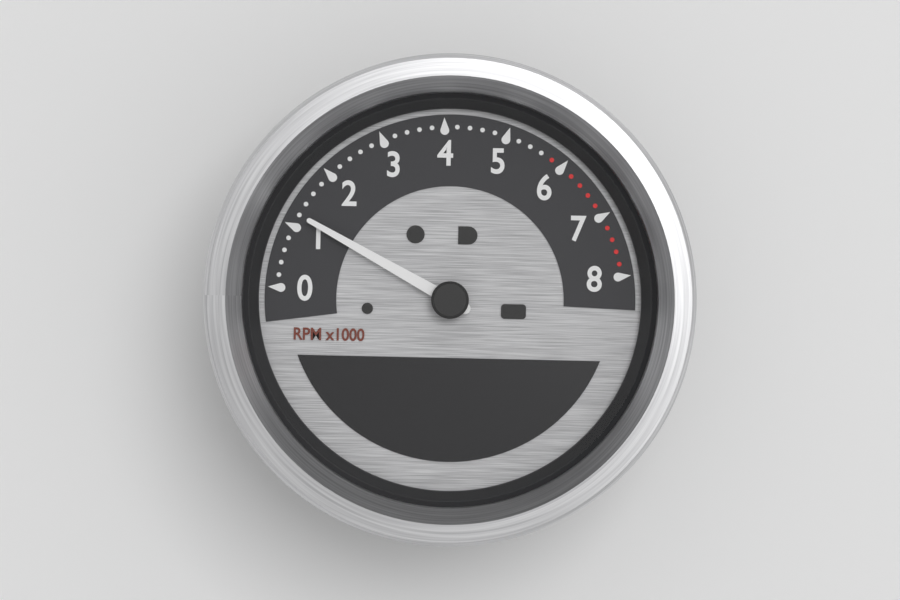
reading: 1200 RPM
